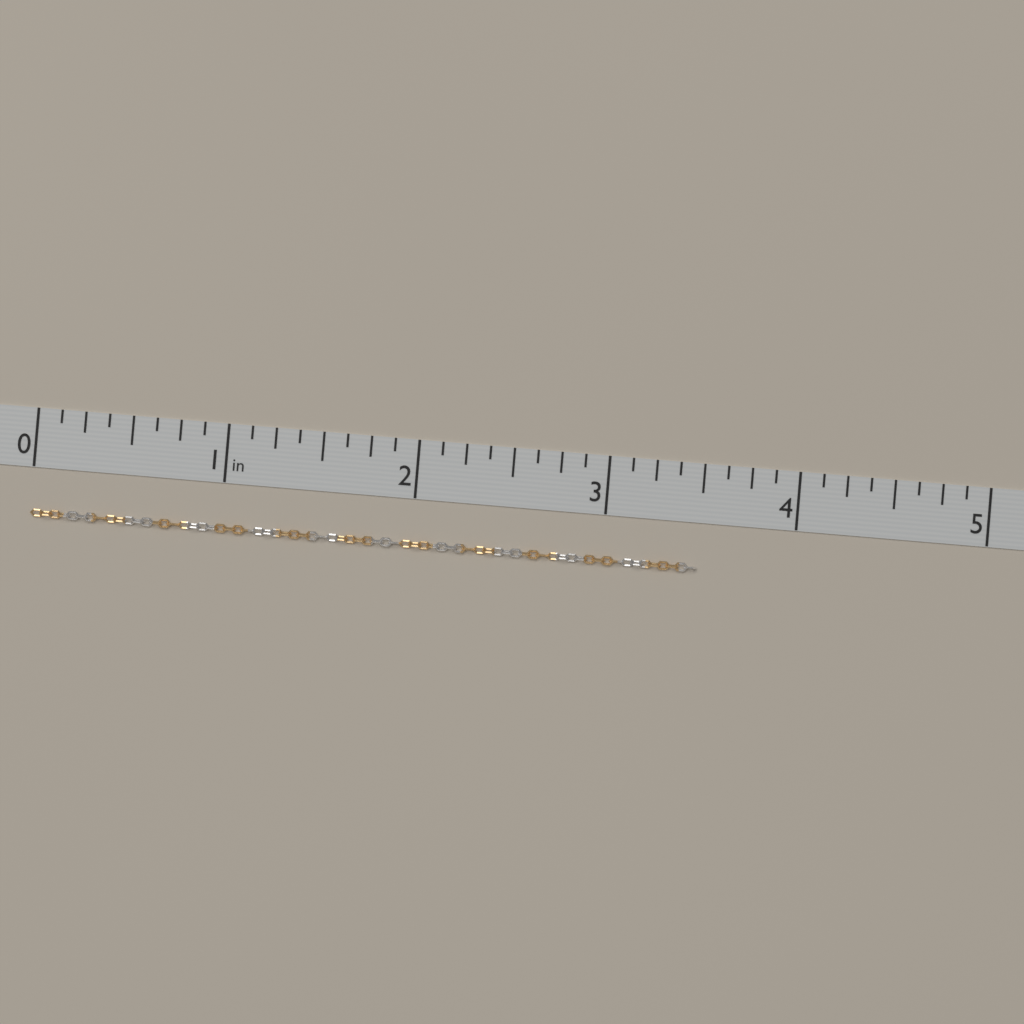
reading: 3.500 in
